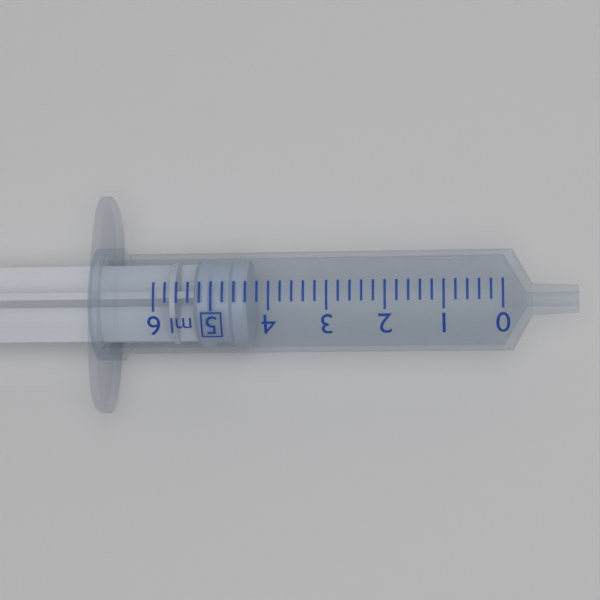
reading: 4.4 ml
